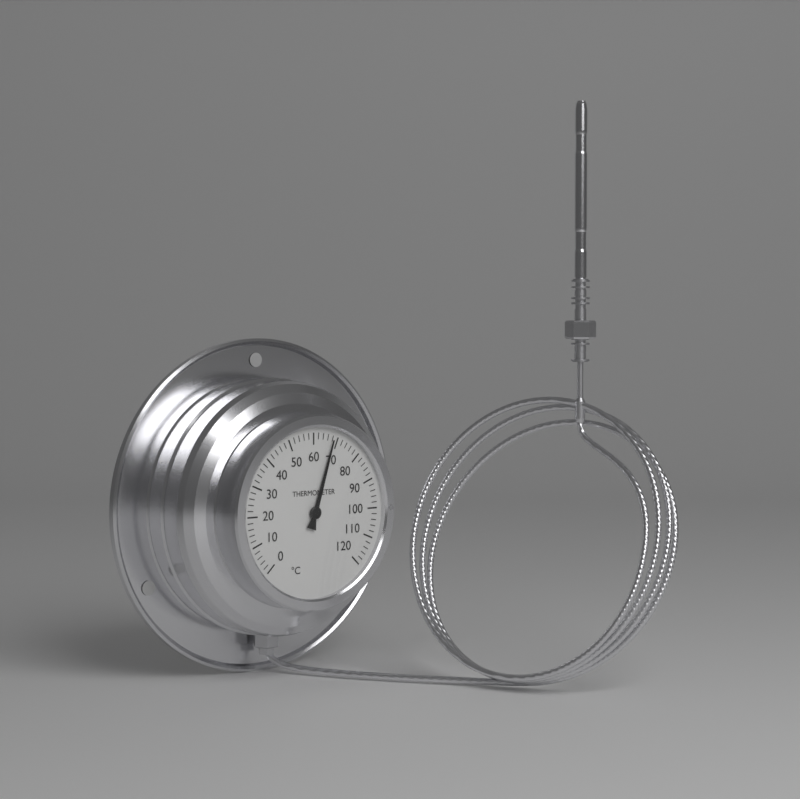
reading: 68 °C
